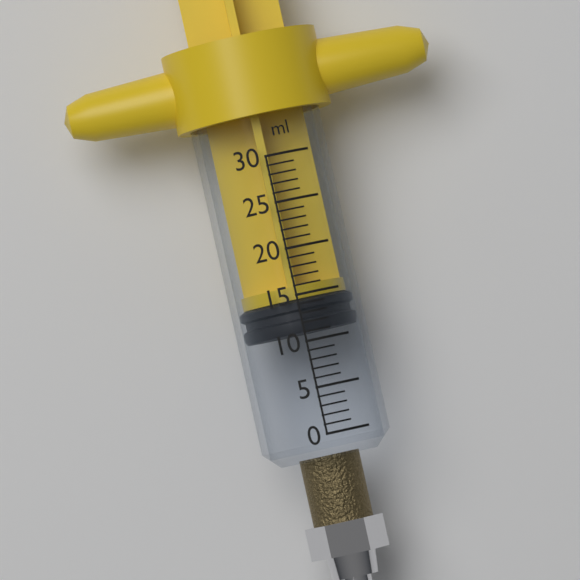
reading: 11 ml
